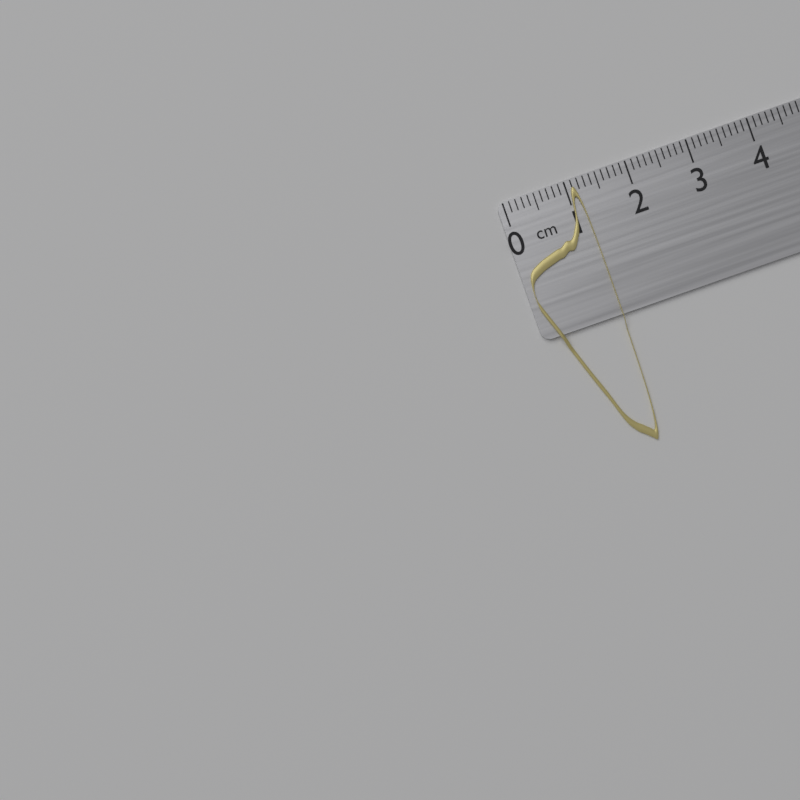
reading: 1.2 cm
